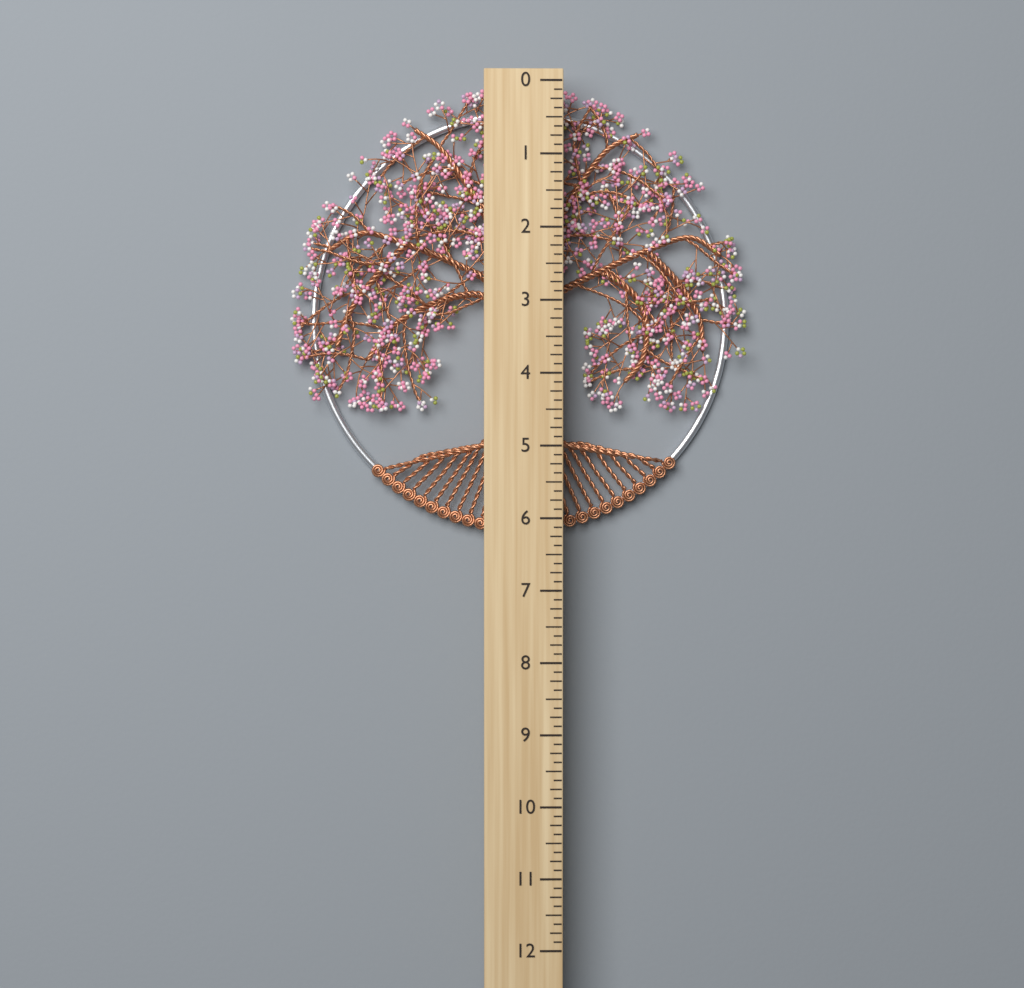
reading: 6.250 (no unit)
